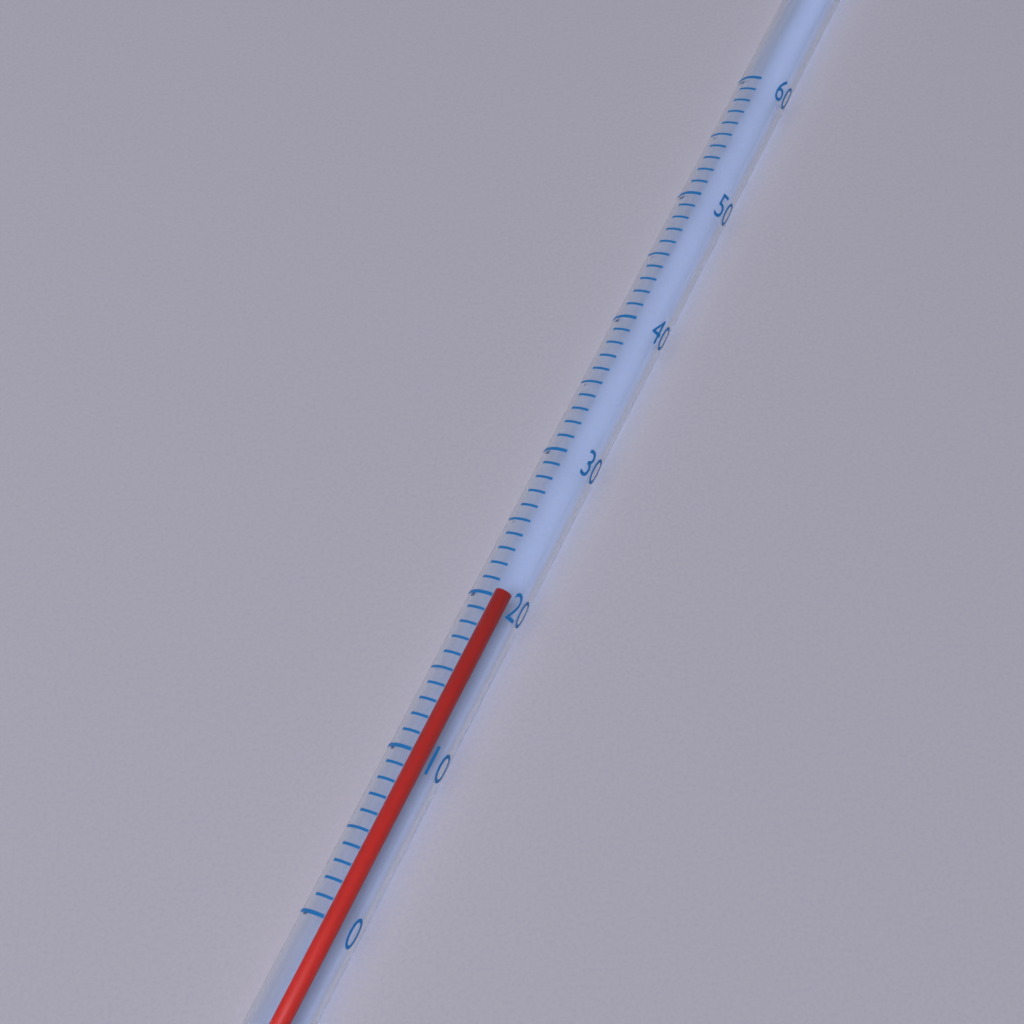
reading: 21 (no unit)
